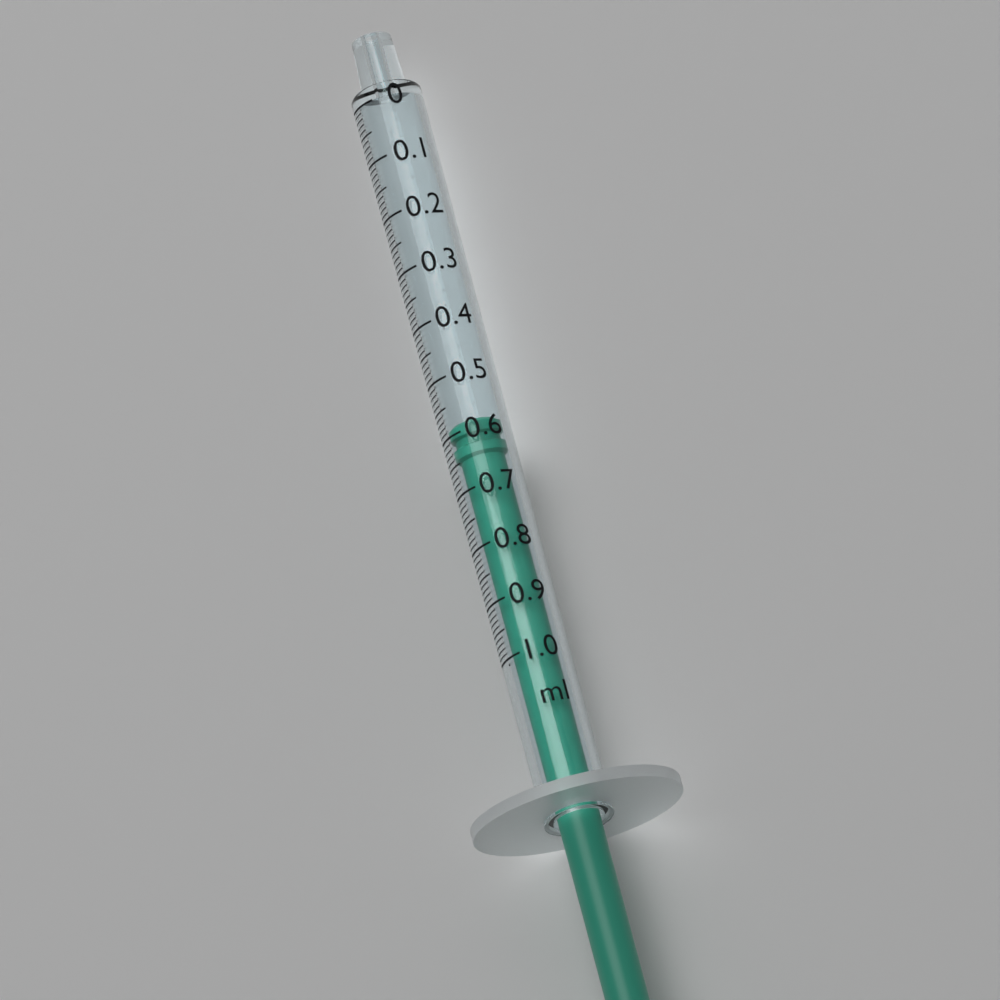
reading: 0.58 ml
